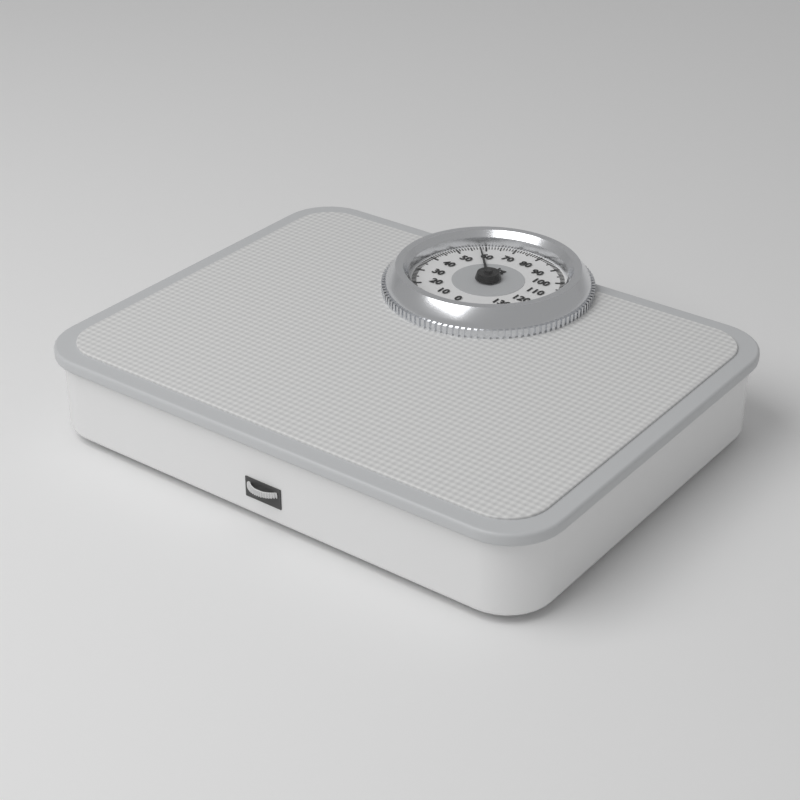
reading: 58 kg
